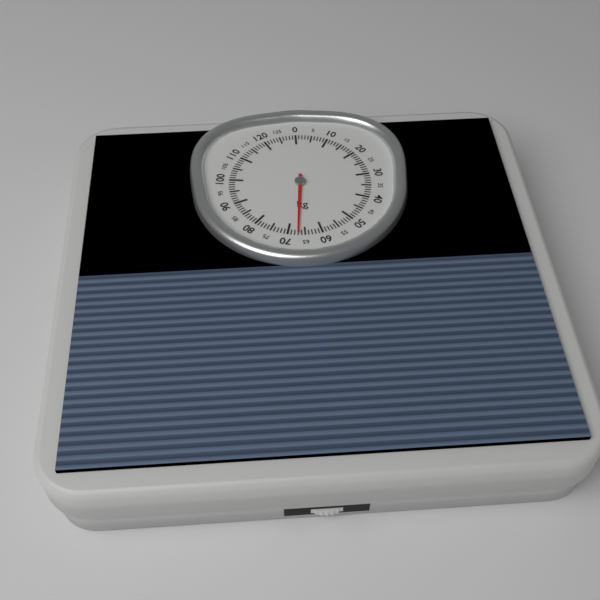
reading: 67 kg
